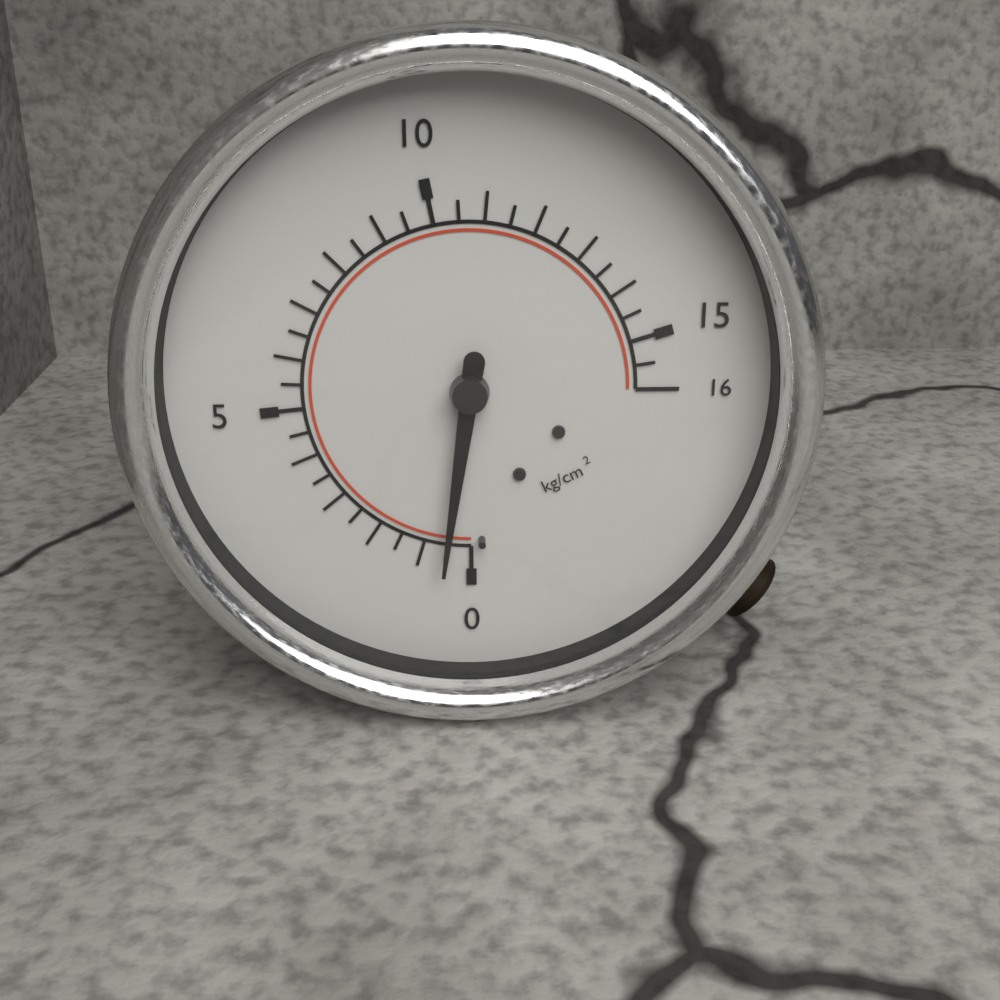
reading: 0.5 kg/cm²
